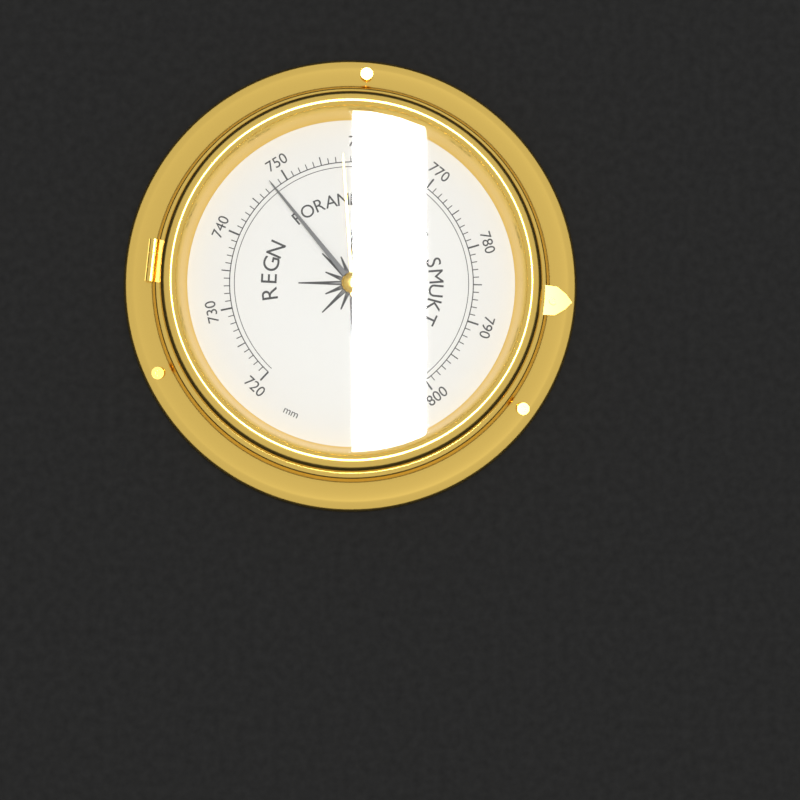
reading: 748 mm
